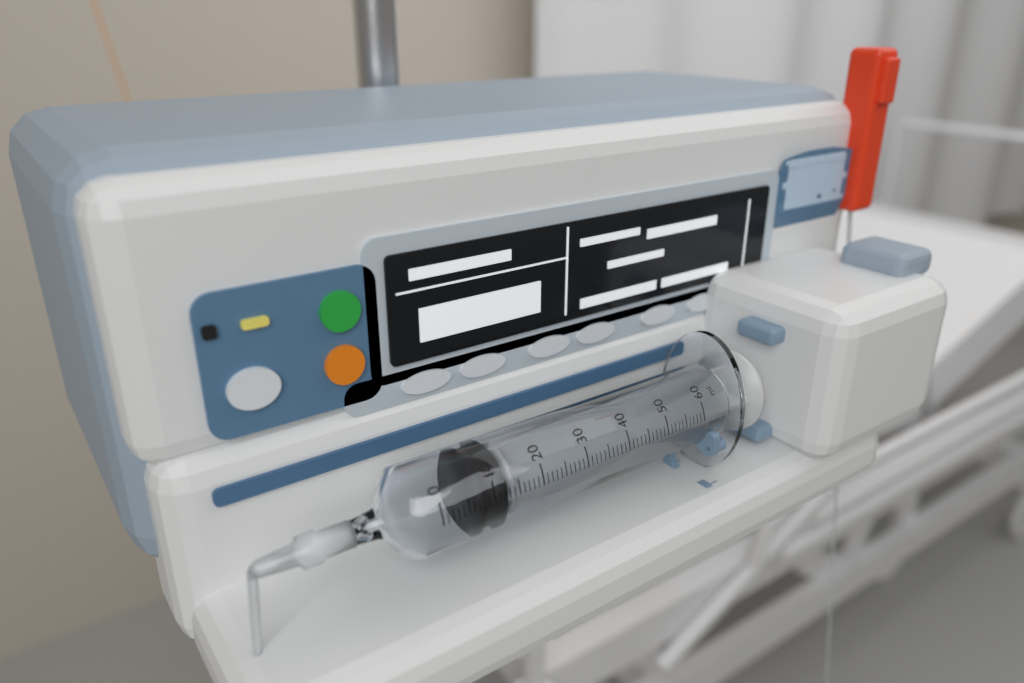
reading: 7 ml
